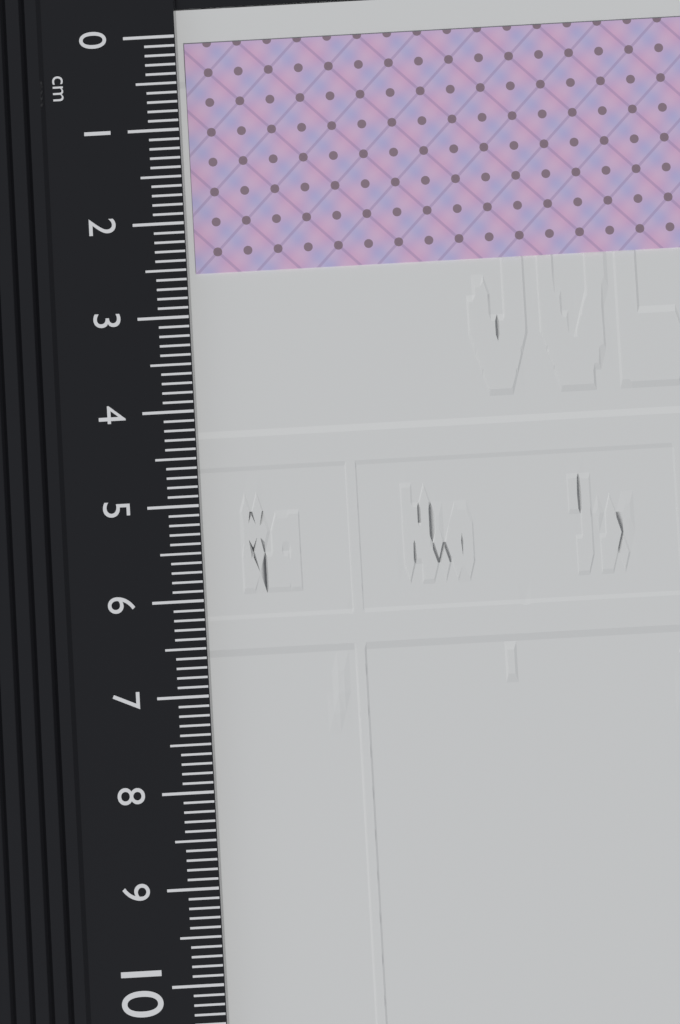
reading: 2.5 cm
